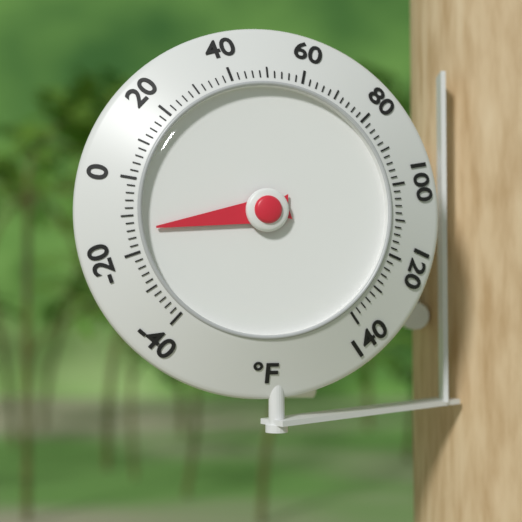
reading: -14 °F
